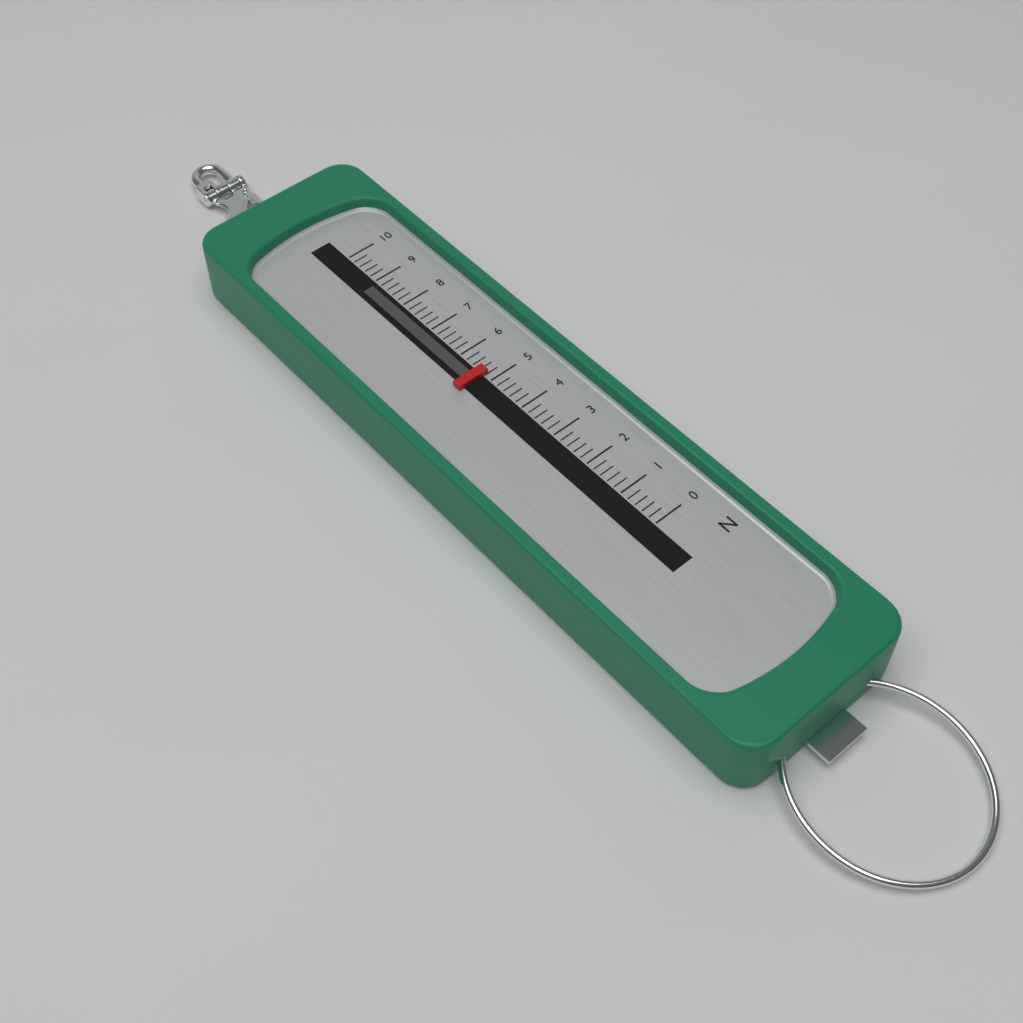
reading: 5.2 N
